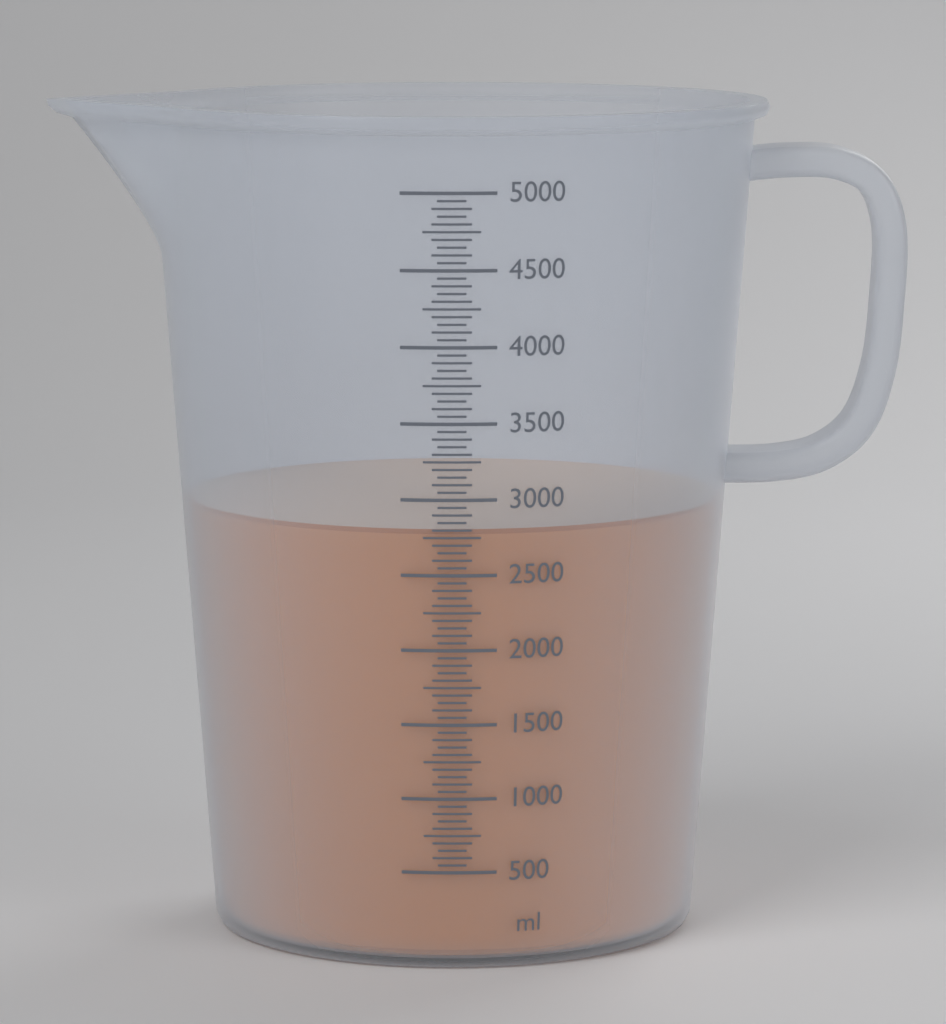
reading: 2800 ml
